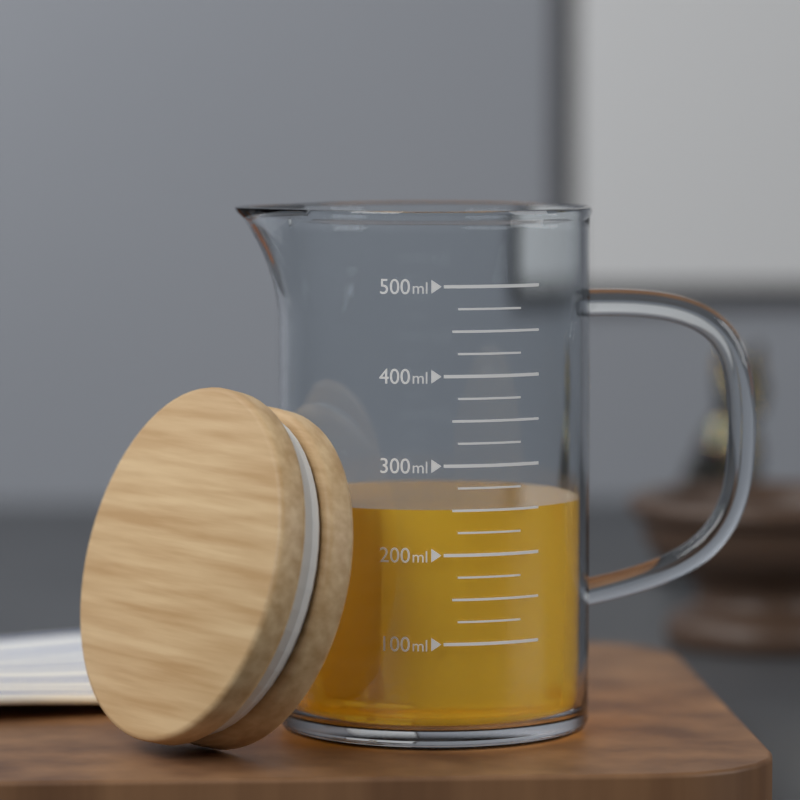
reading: 250 ml
